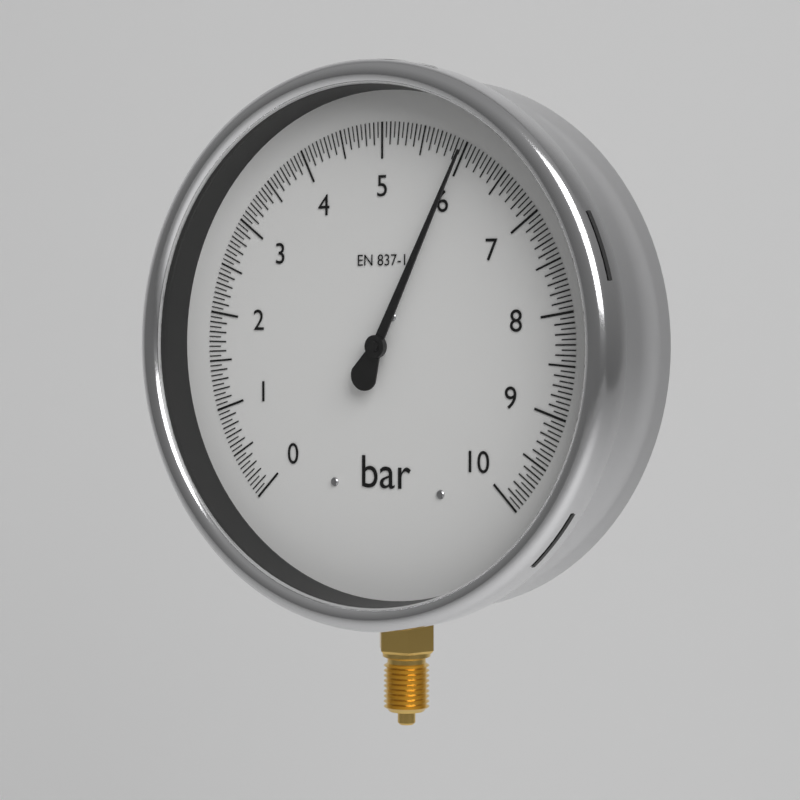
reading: 6.00 bar
